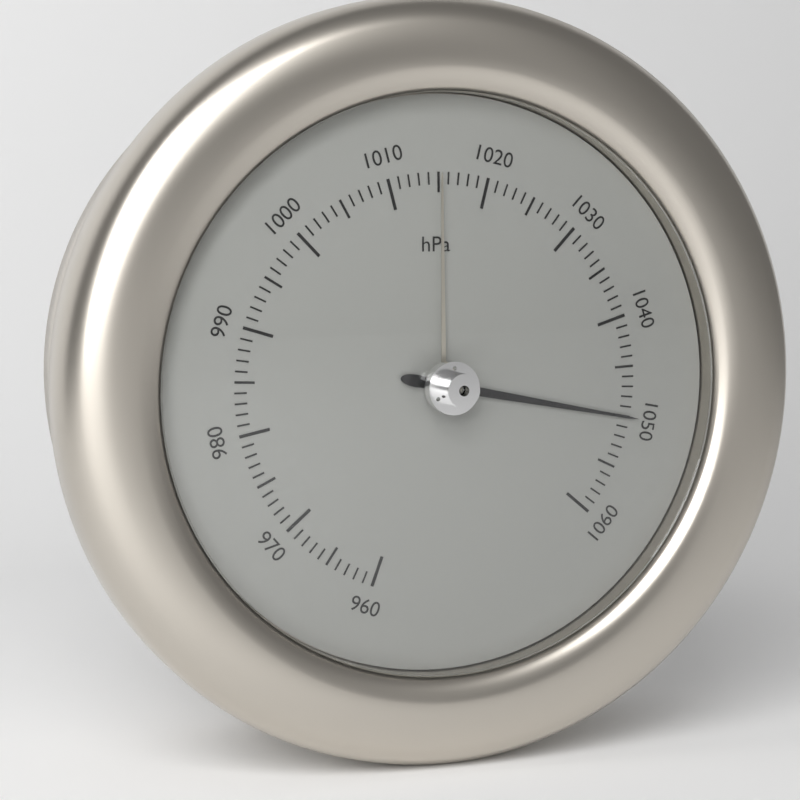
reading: 1050 hPa
